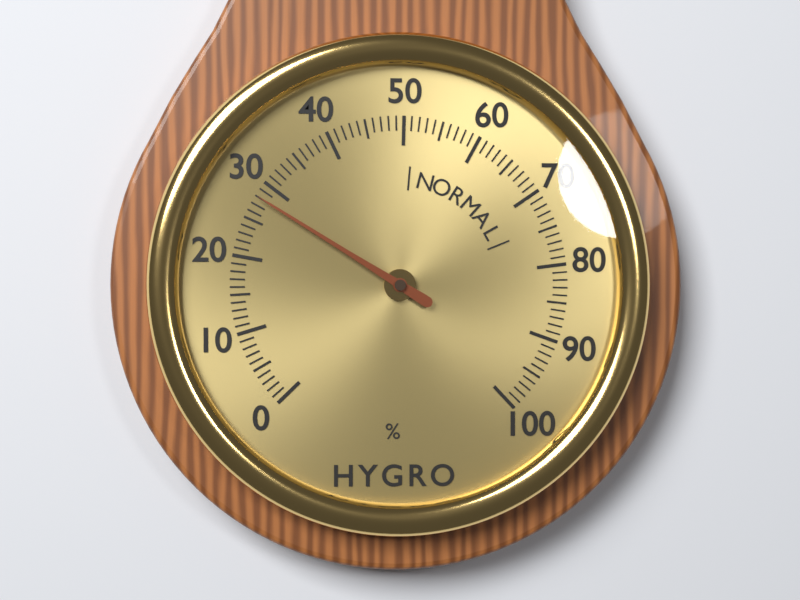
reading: 28 %
